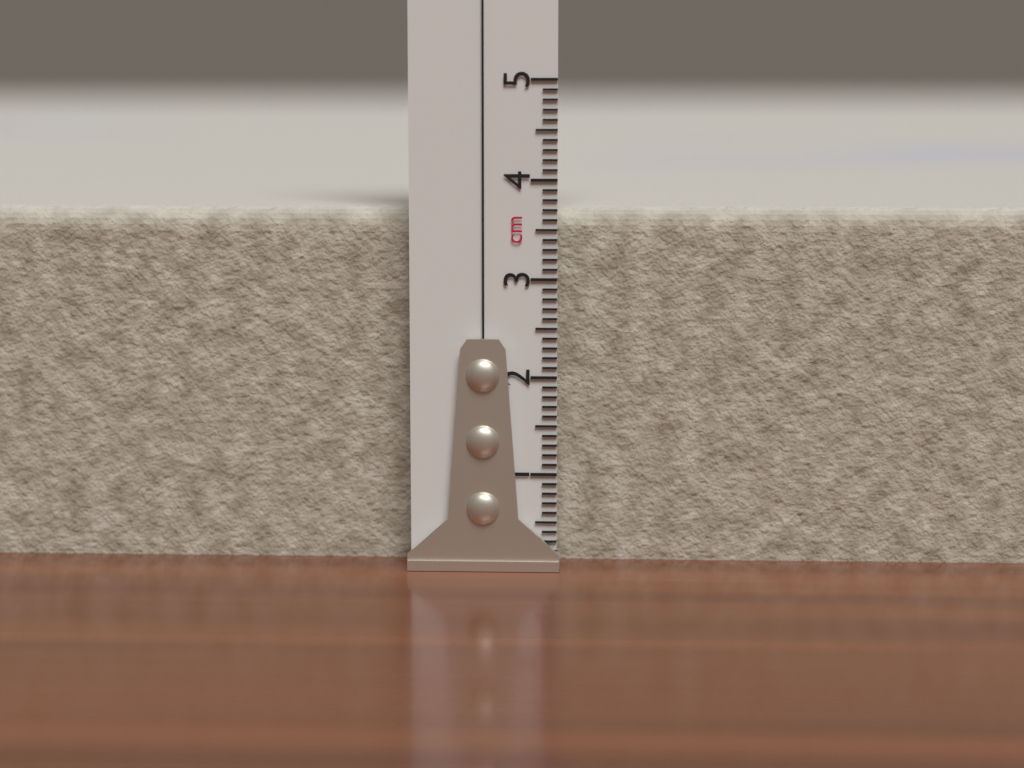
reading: 3.7 cm
